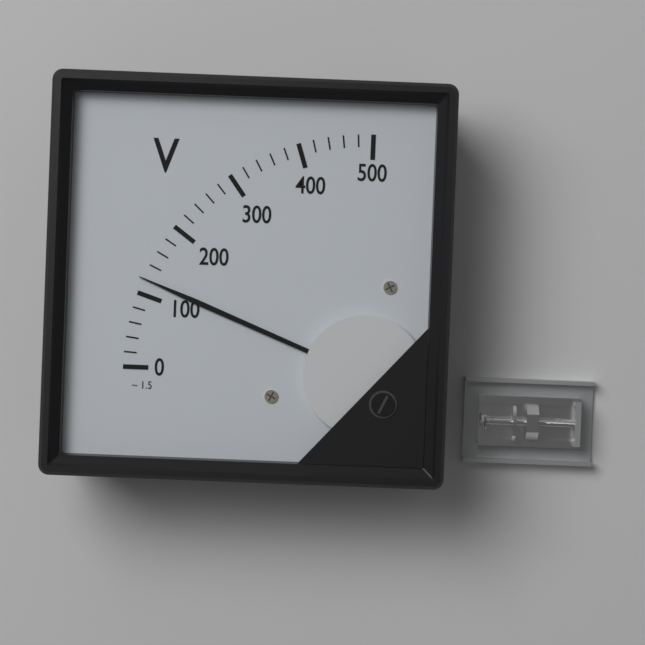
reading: 120 V
